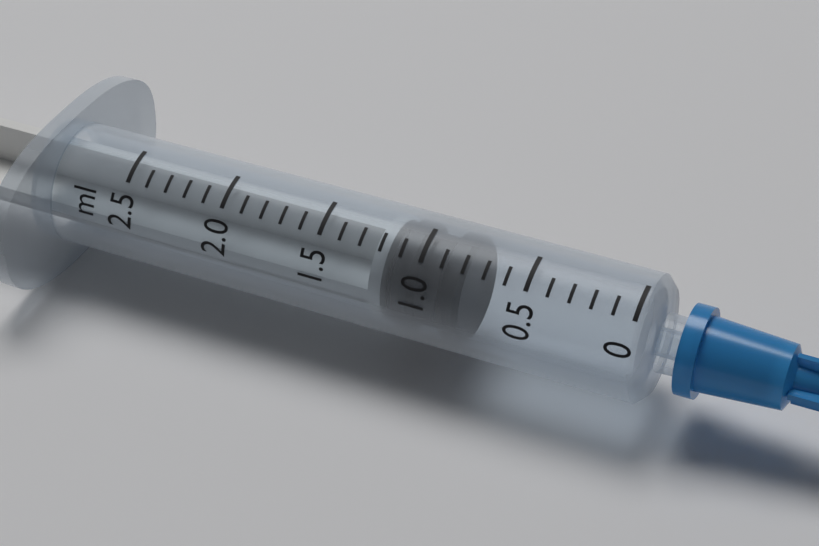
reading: 0.8 ml
